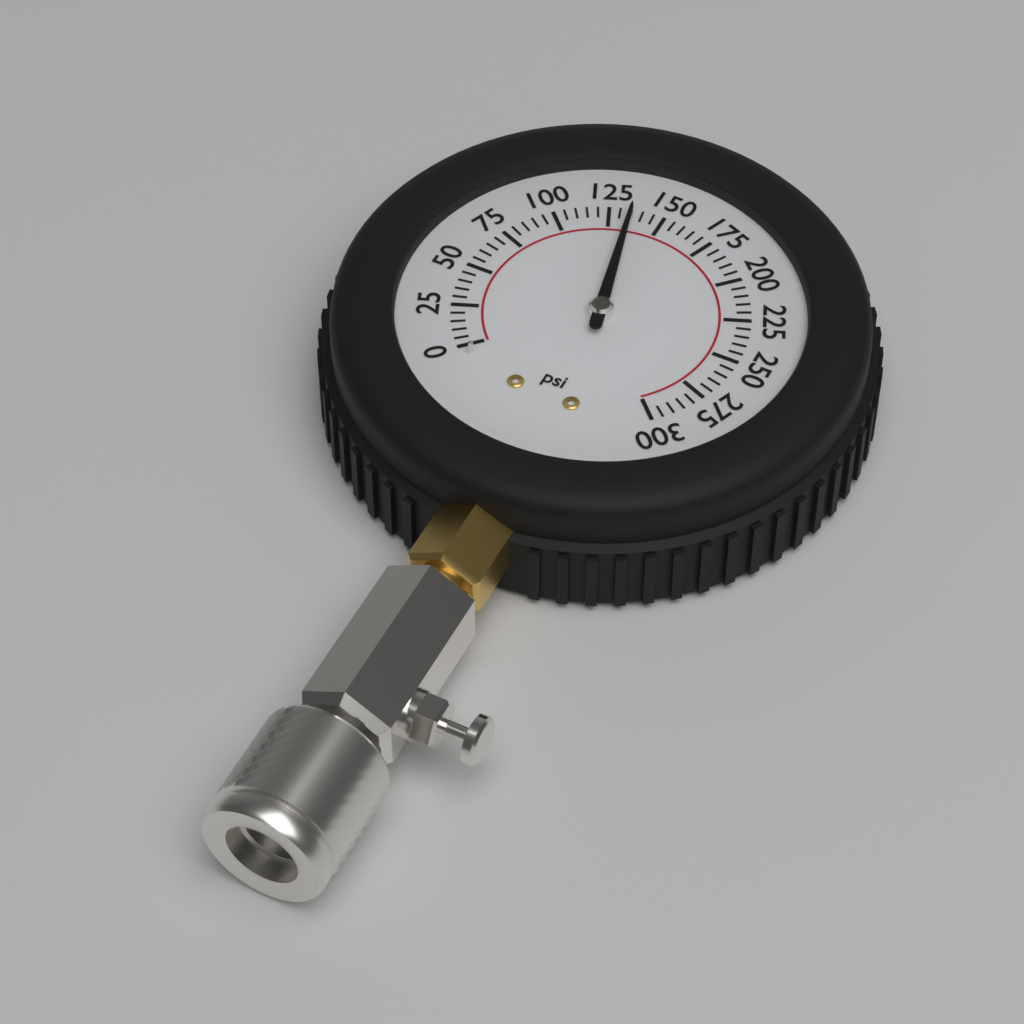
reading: 135 psi
